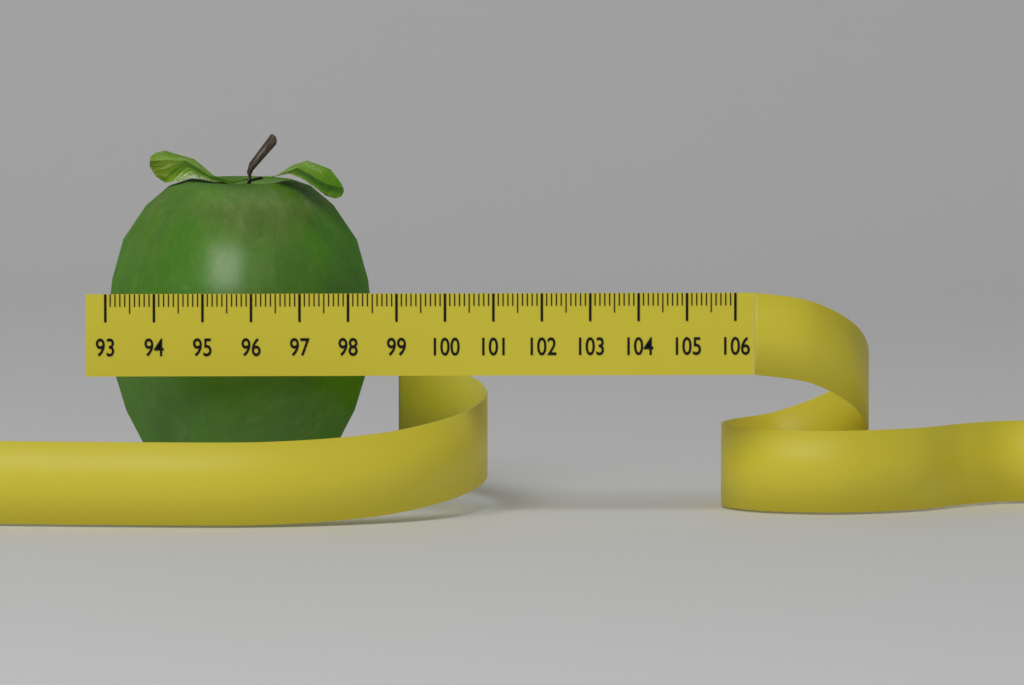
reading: 98.6 (no unit)
